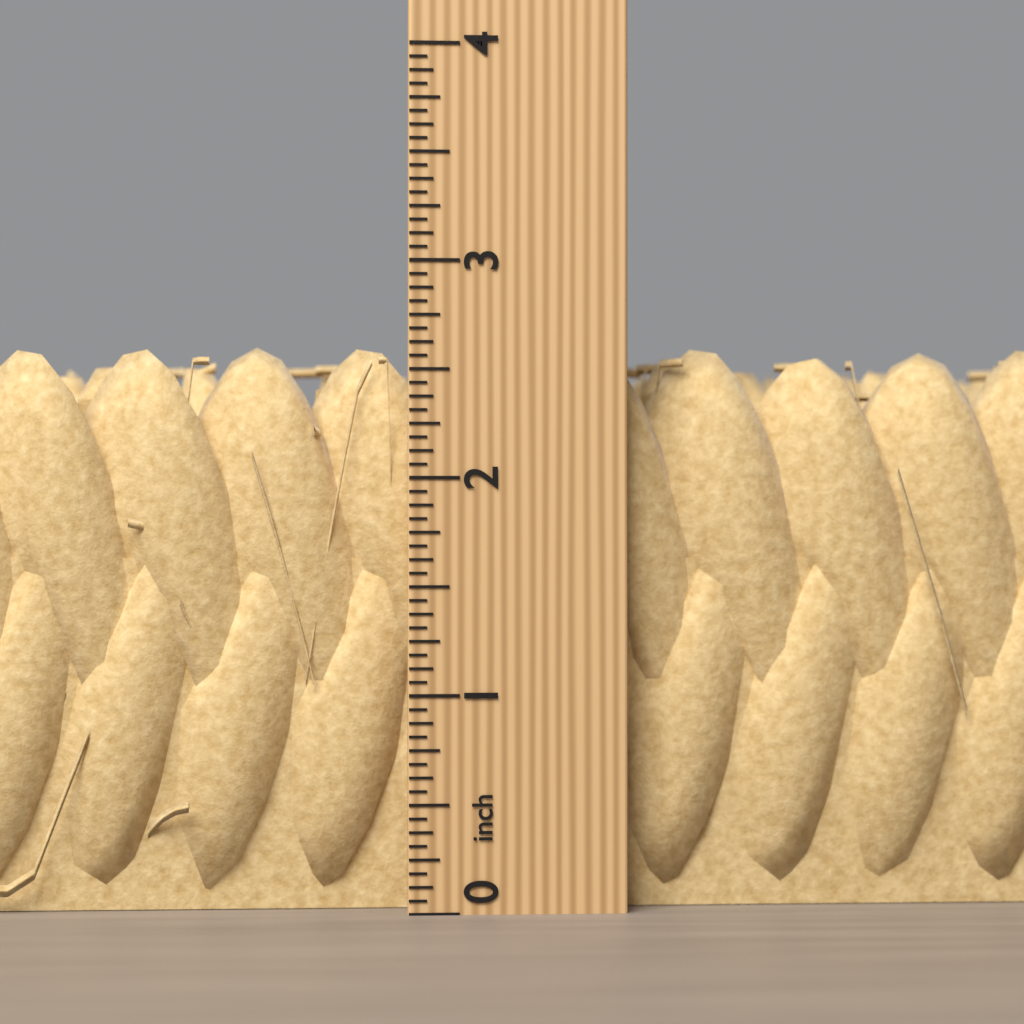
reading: 2.6250 inch
